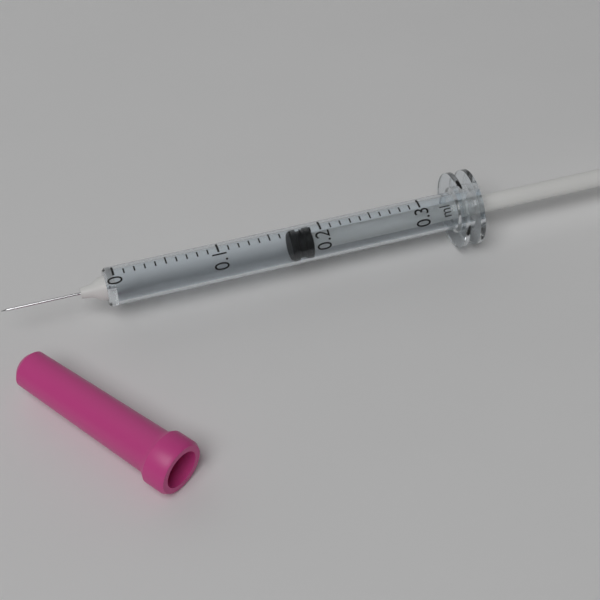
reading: 0.17 ml
